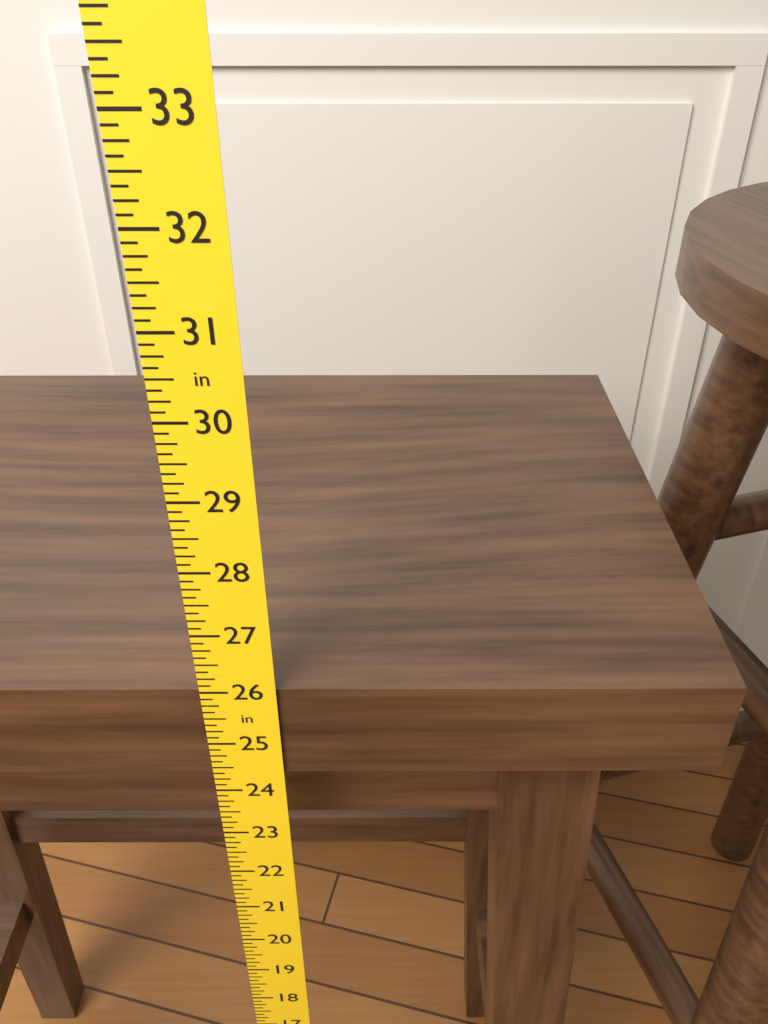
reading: 26.000 in
